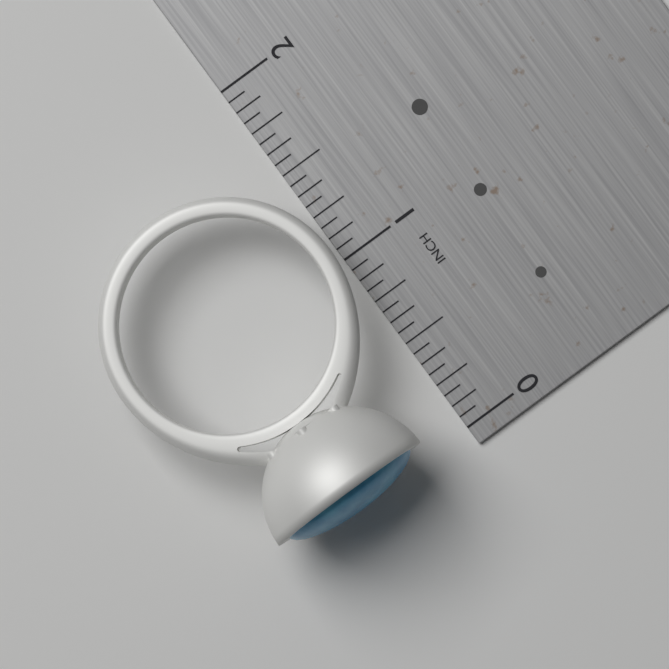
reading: 1.6875 in
